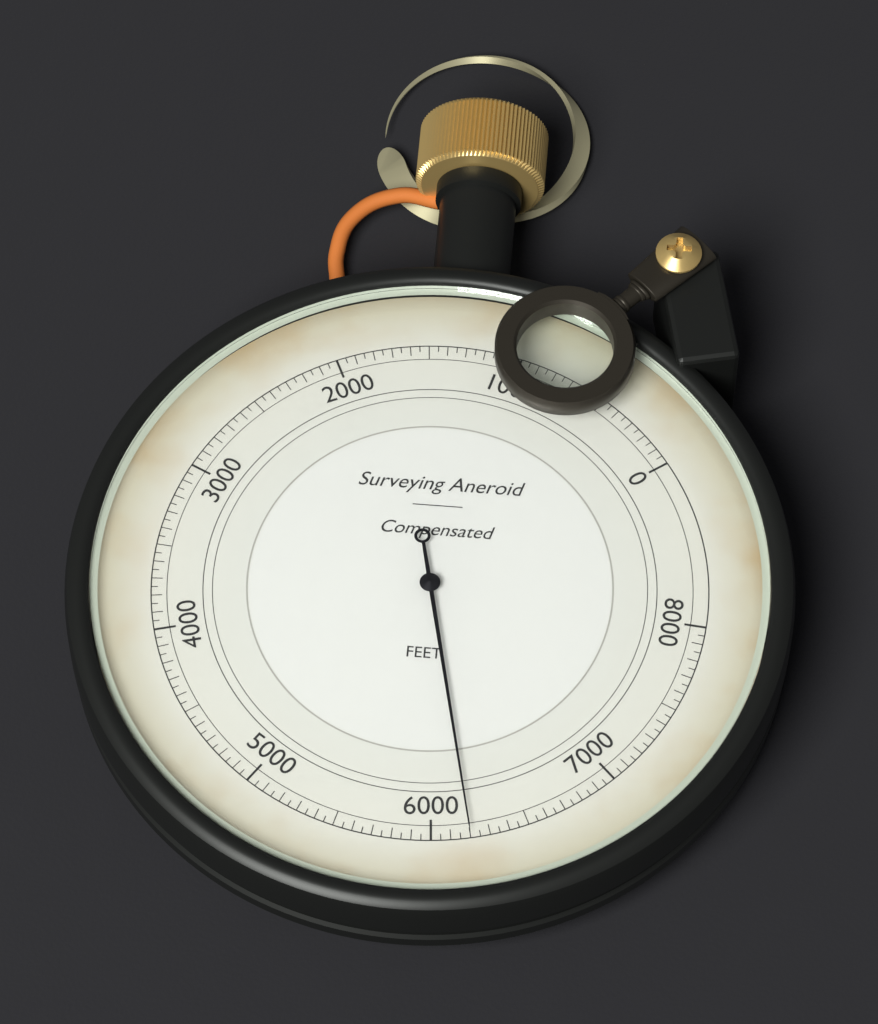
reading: 6200 ft
